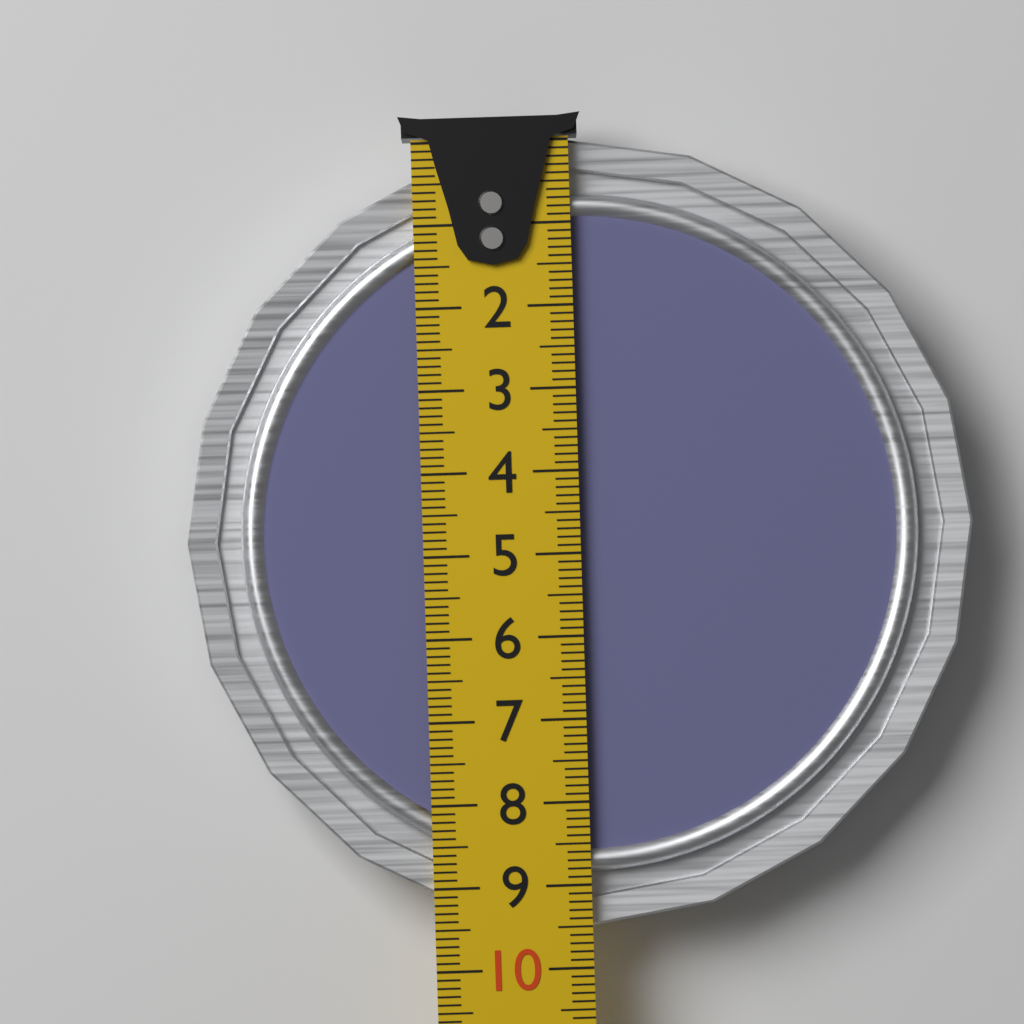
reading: 9.5 cm
